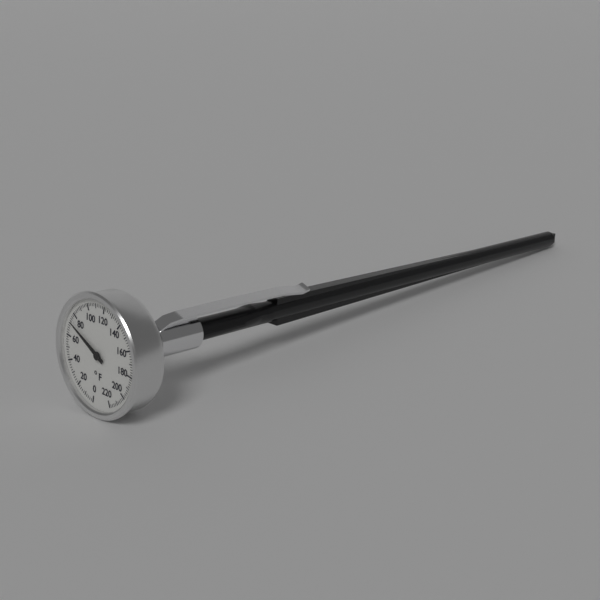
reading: 72 °F
